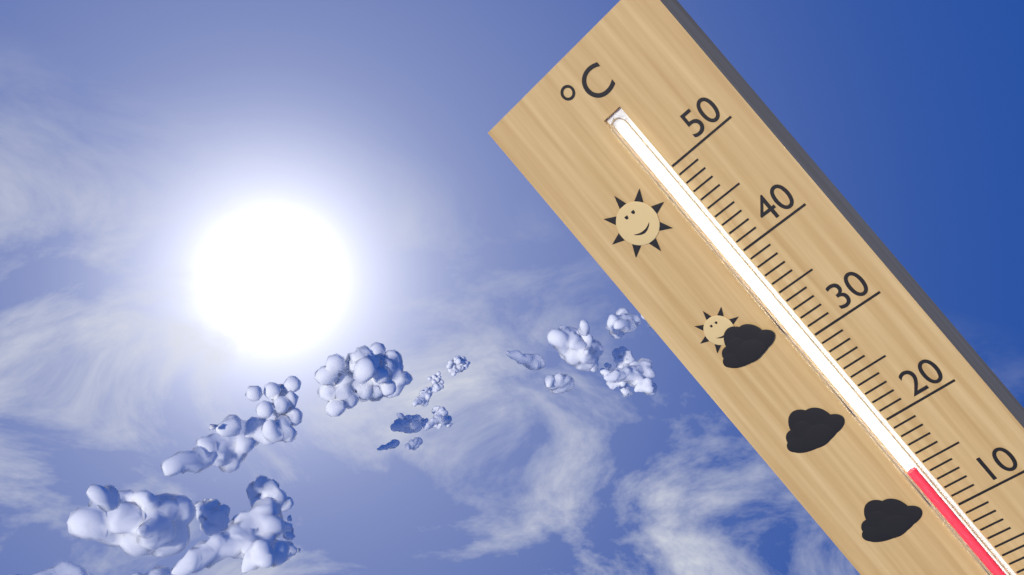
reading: 15 °C
